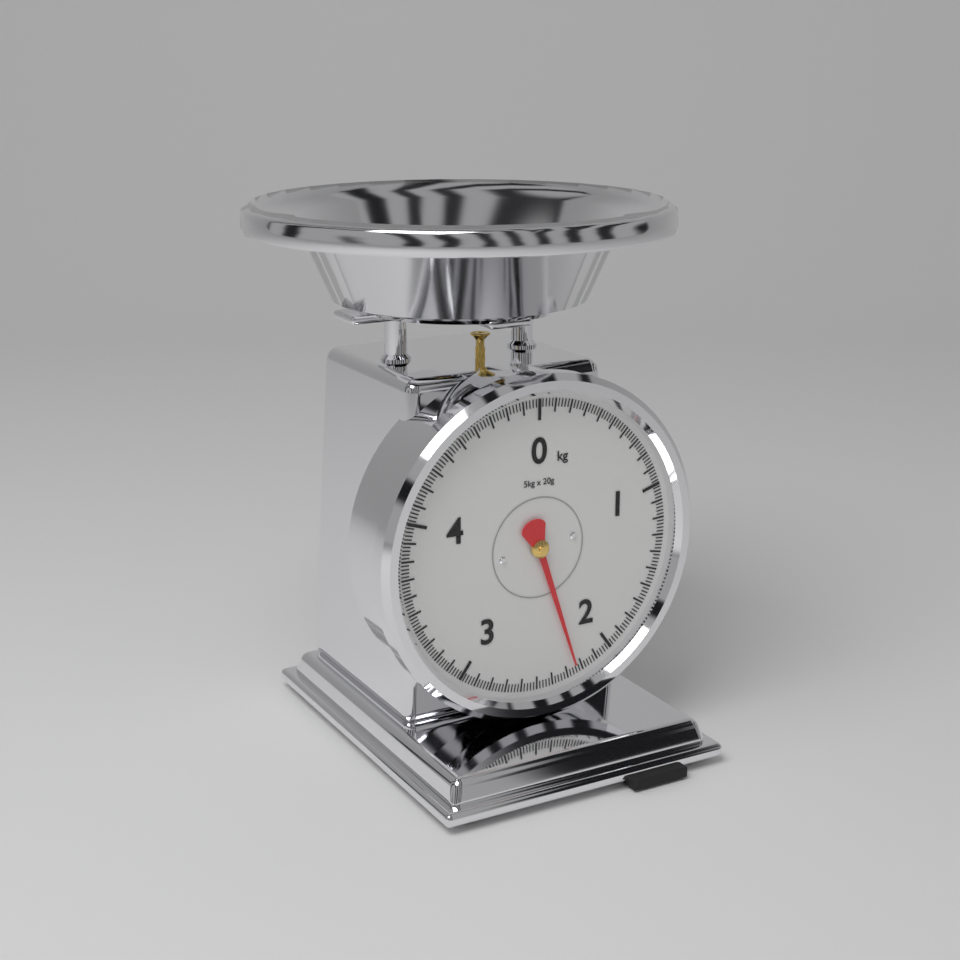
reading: 2.24 kg
